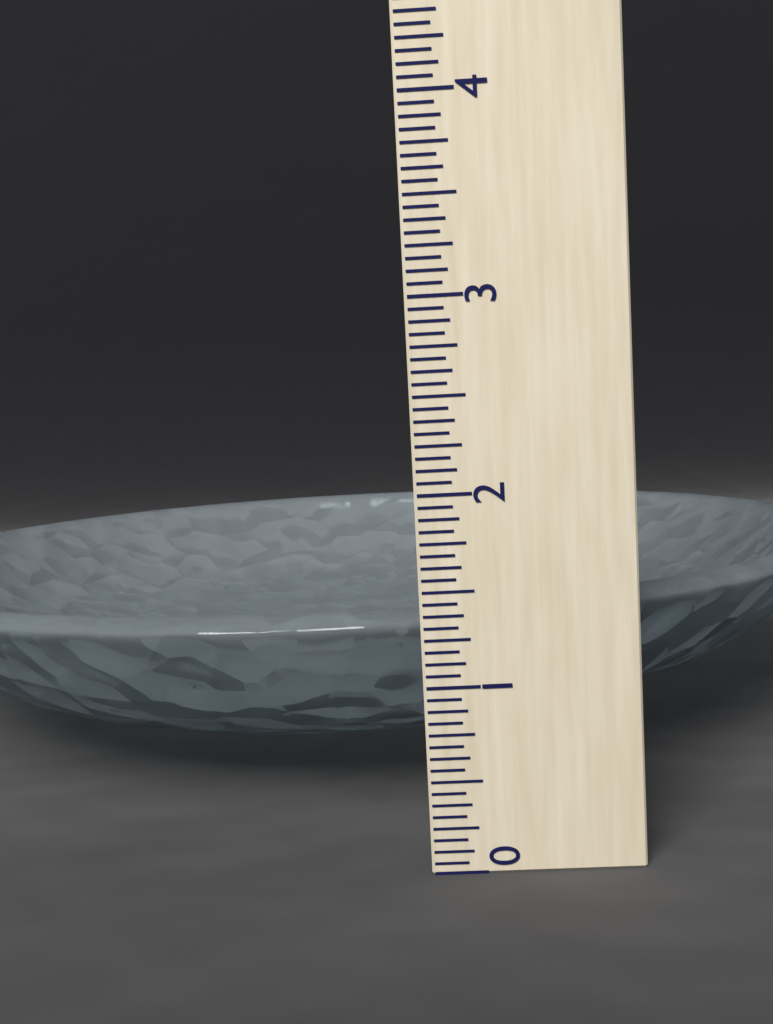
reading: 1.3750 (no unit)
